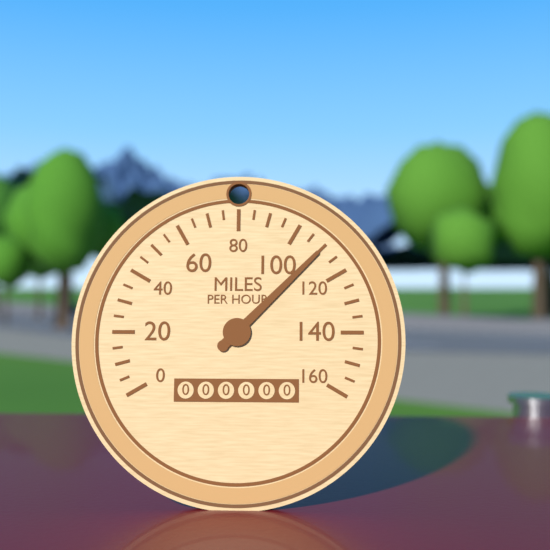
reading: 110 mph
